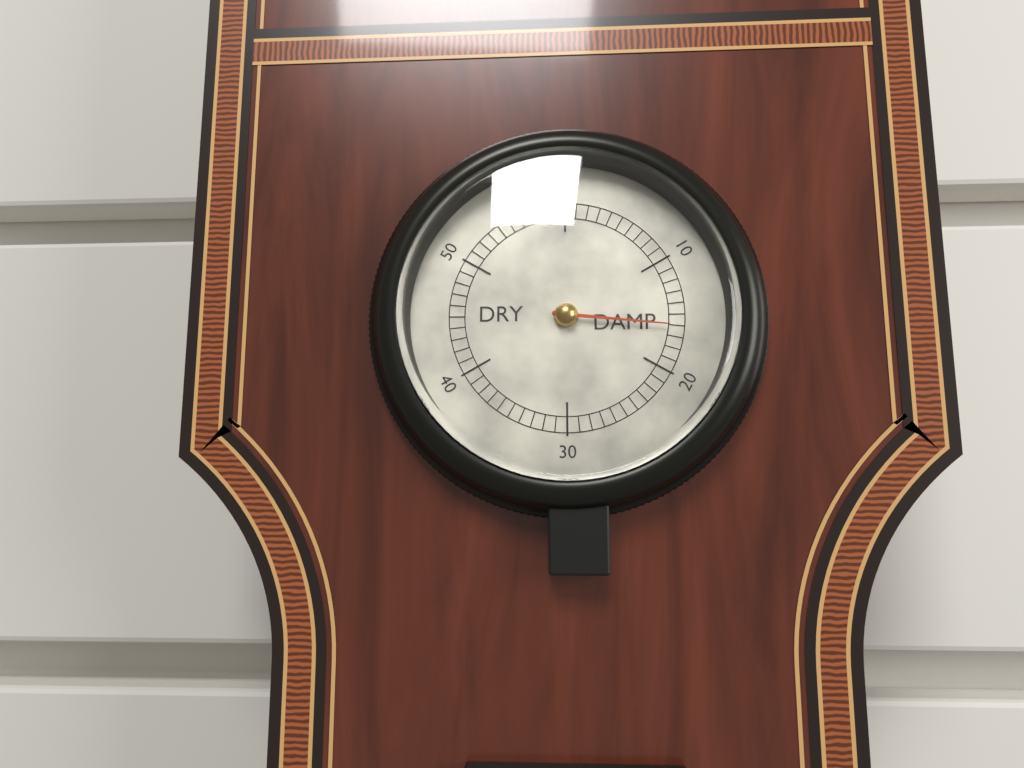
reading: 16 (no unit)
